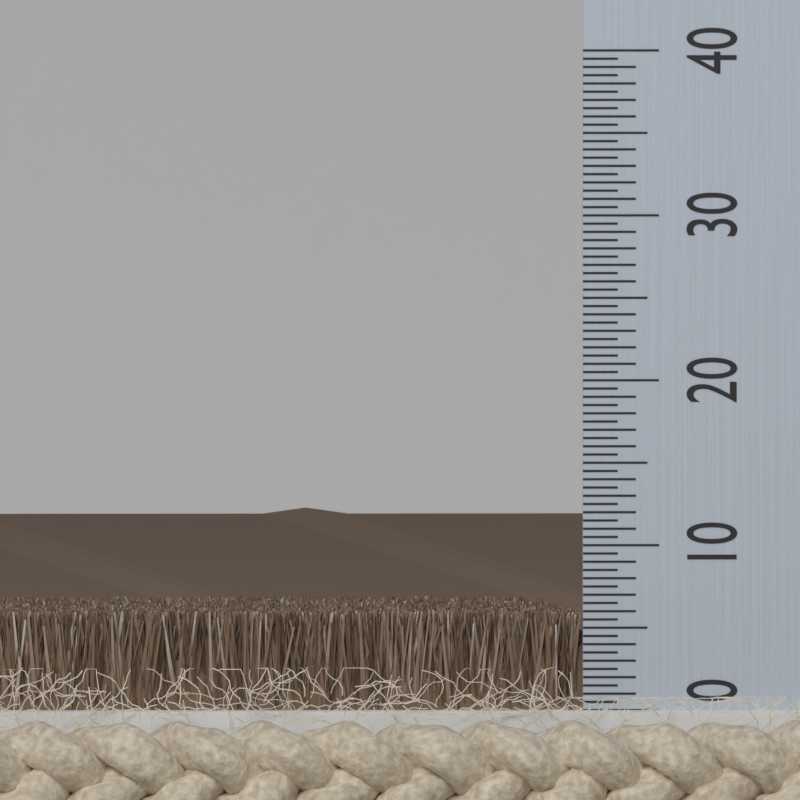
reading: 6.0 (no unit)
